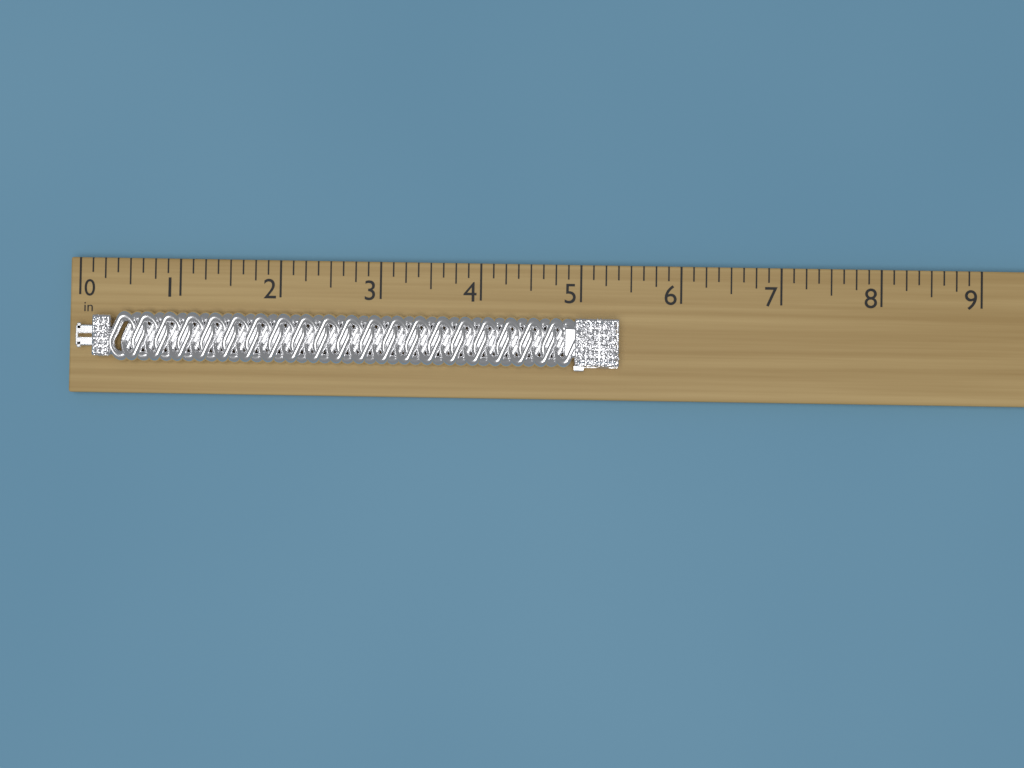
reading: 5.375 in
